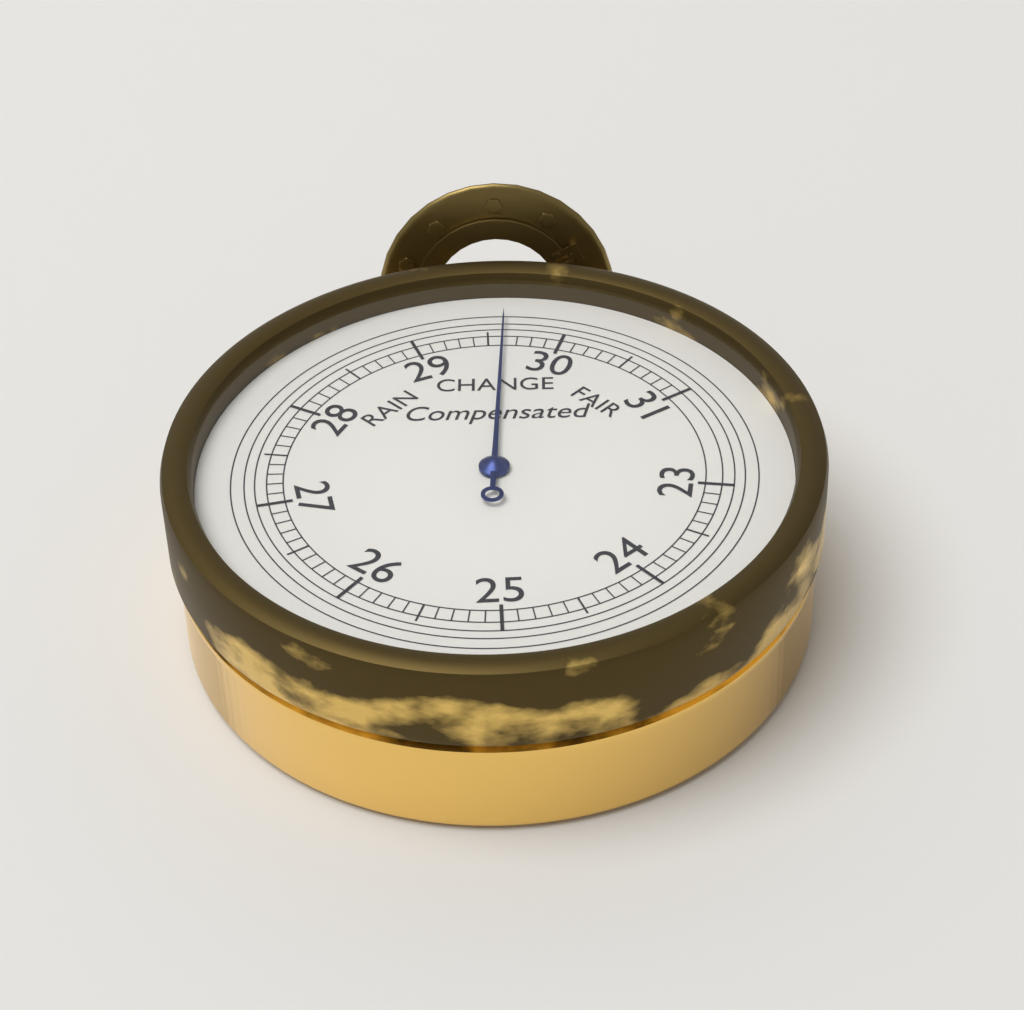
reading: 29.6 inHg
